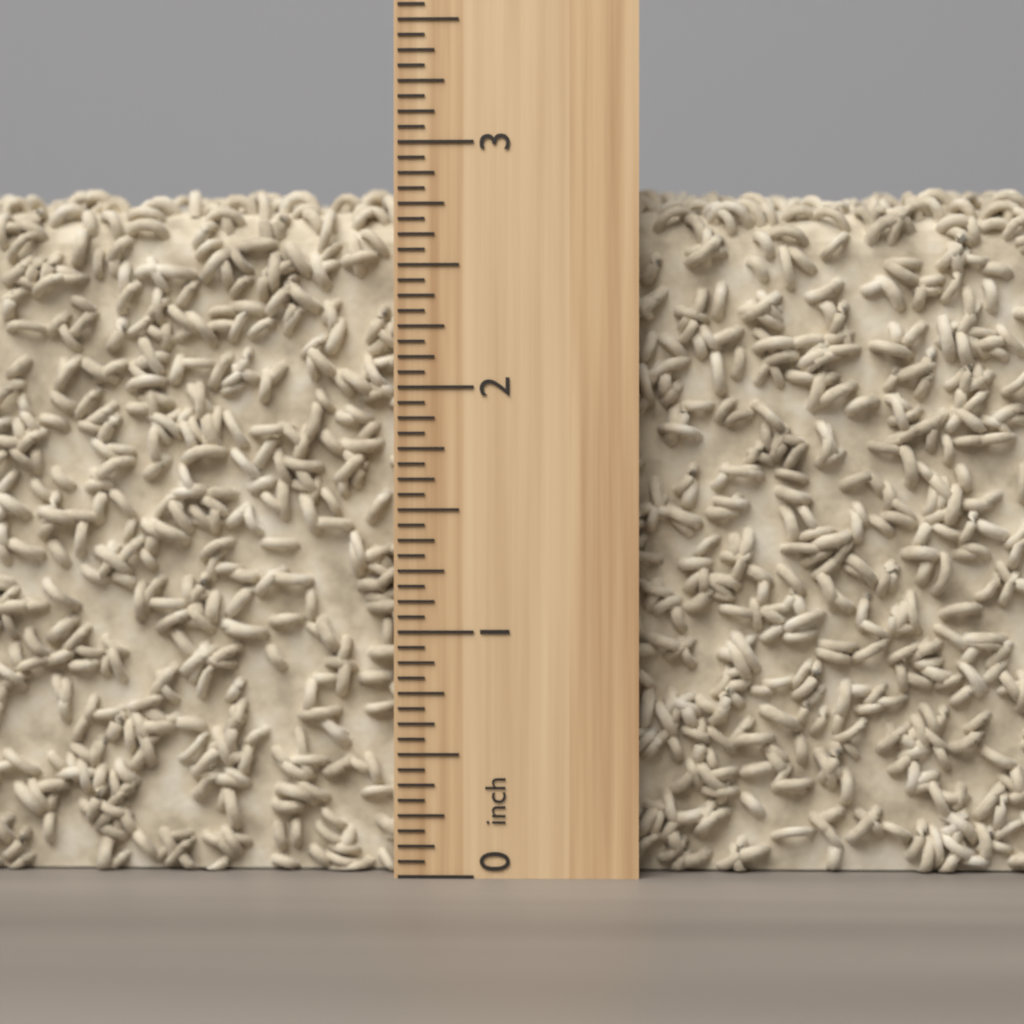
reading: 2.8750 inch
